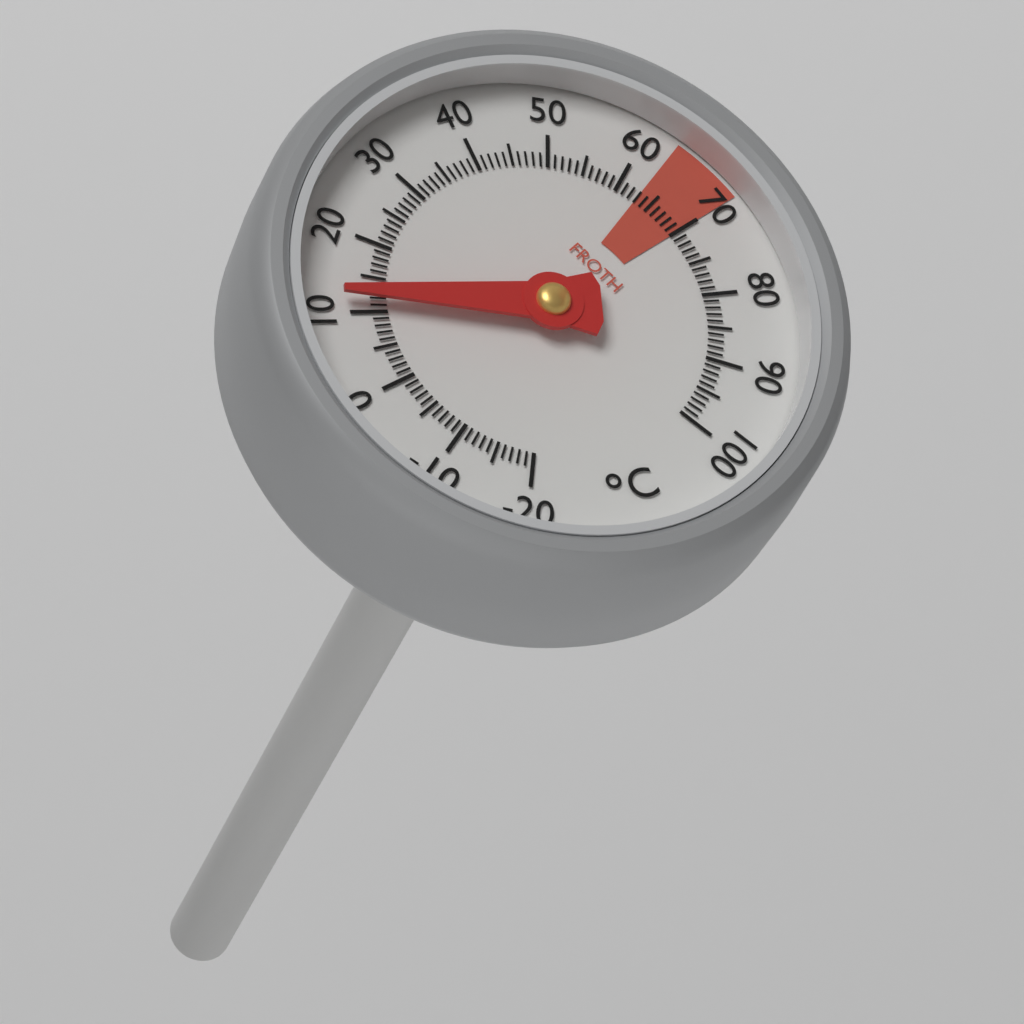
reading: 12 °C
